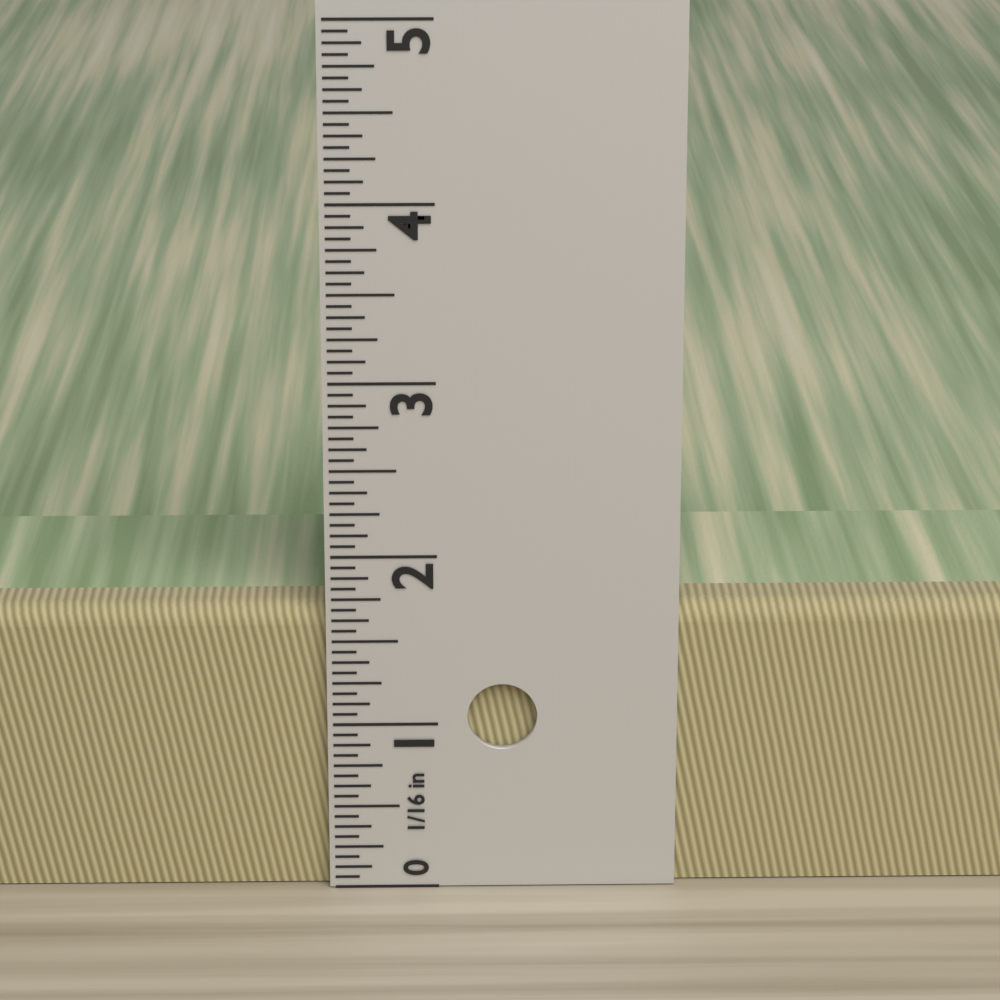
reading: 1.6875 in
